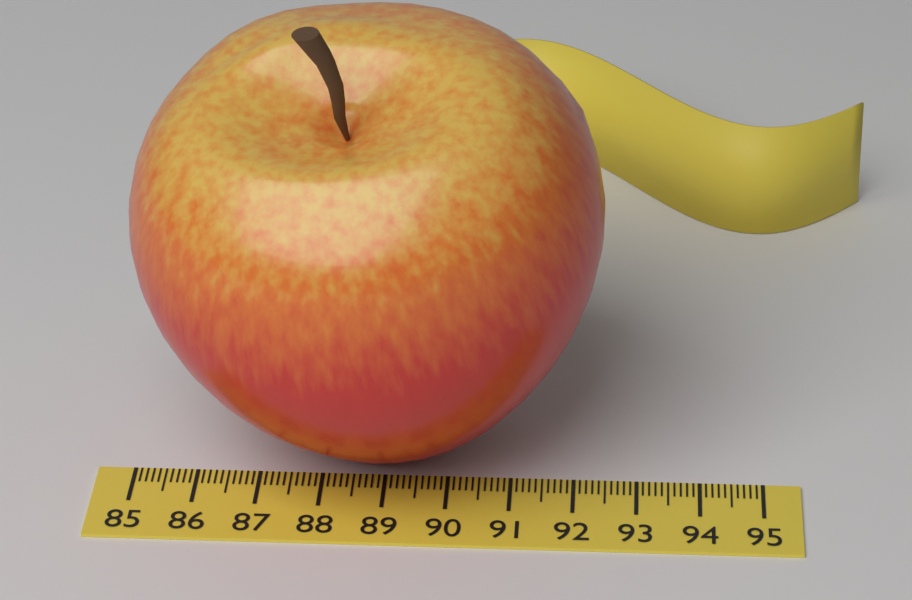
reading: 92.4 (no unit)
